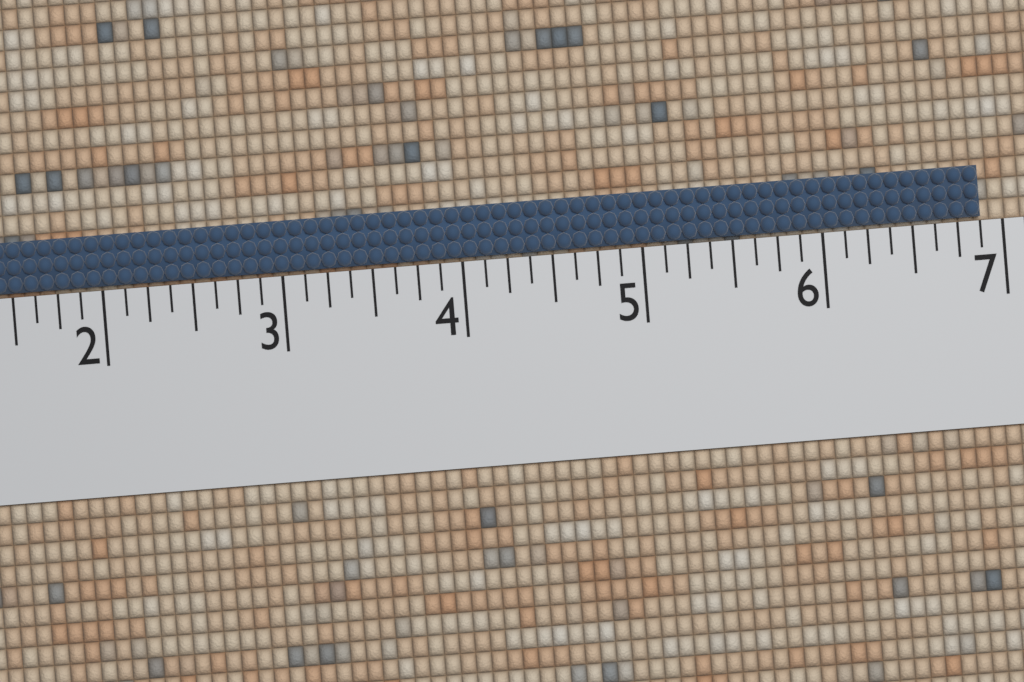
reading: 6.875 (no unit)
